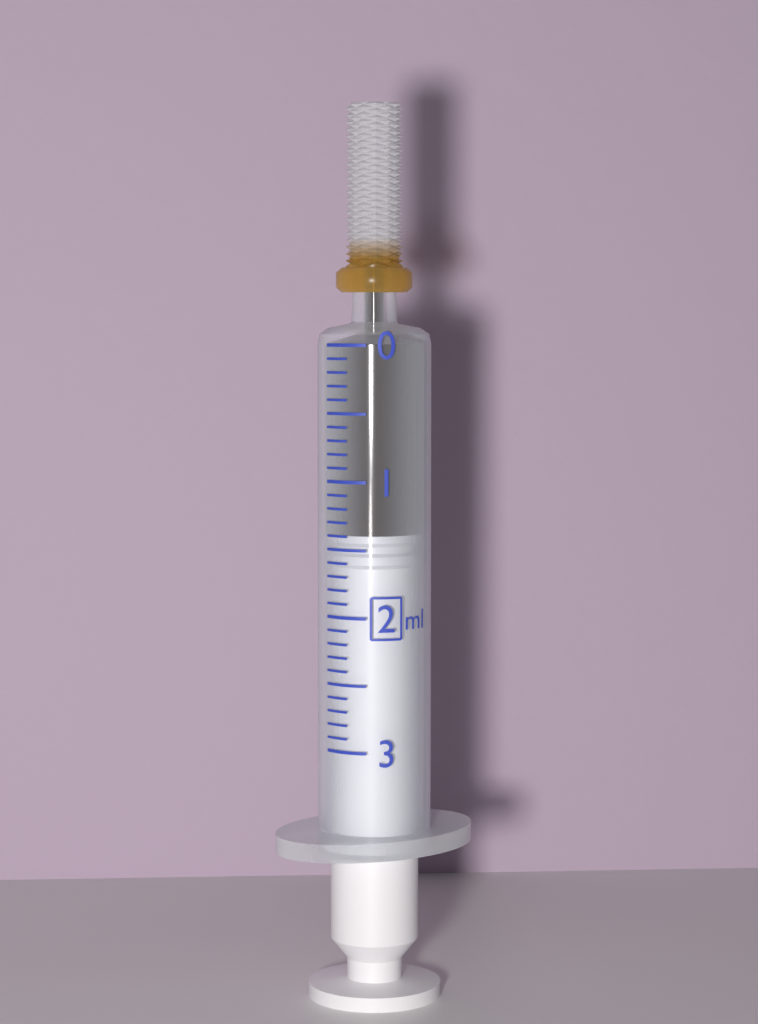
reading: 1.4 ml
